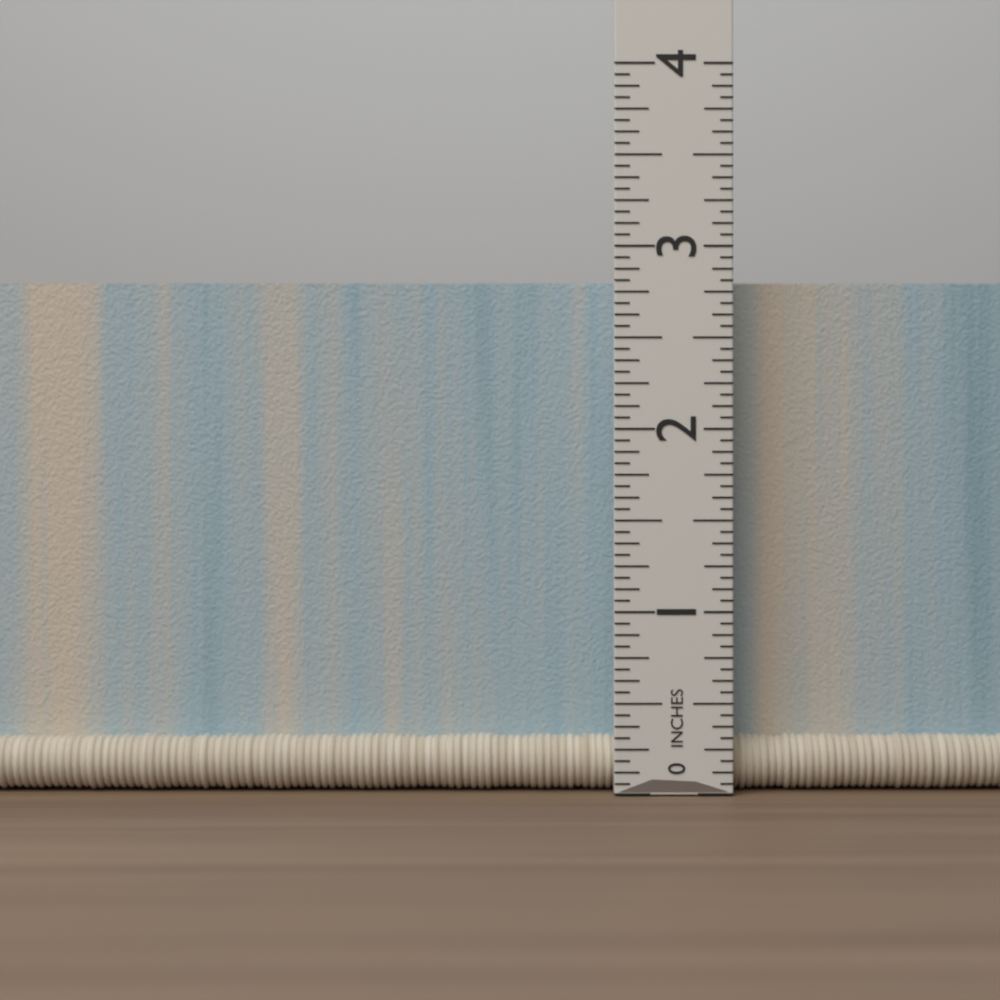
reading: 2.8125 in
